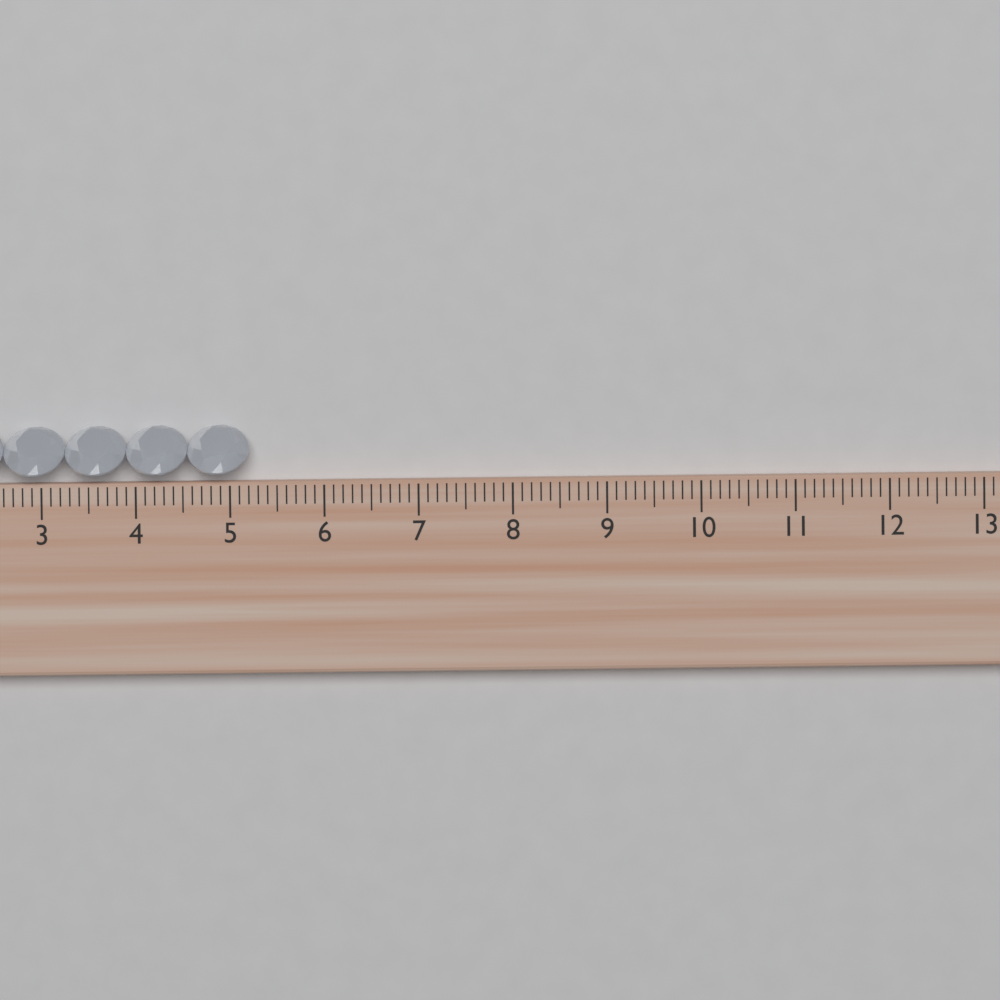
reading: 5.2 cm
